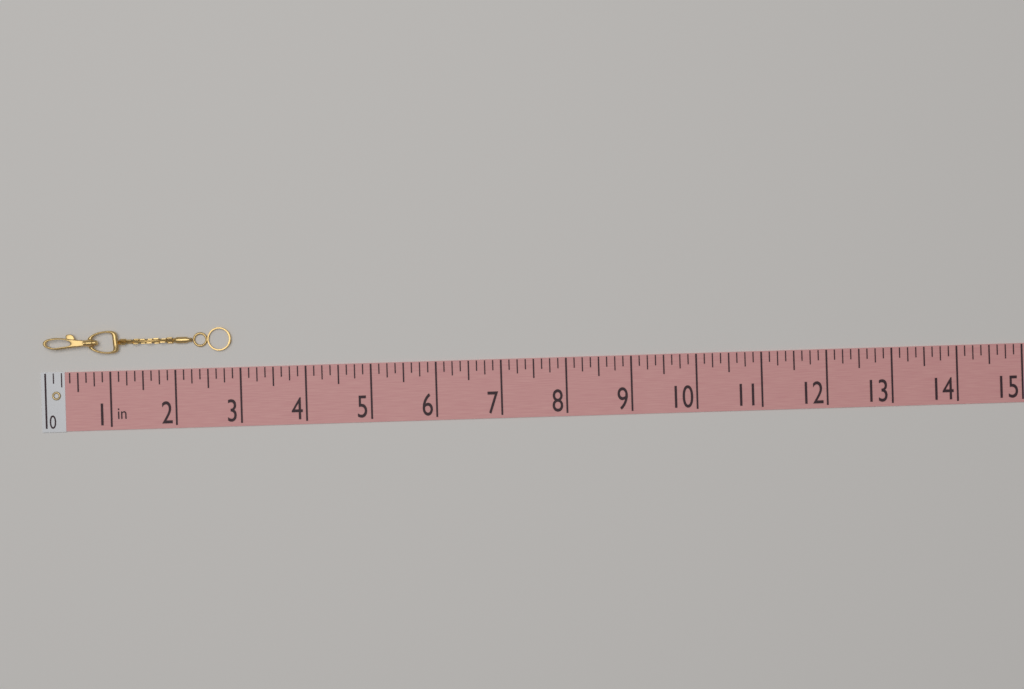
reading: 2.875 in
